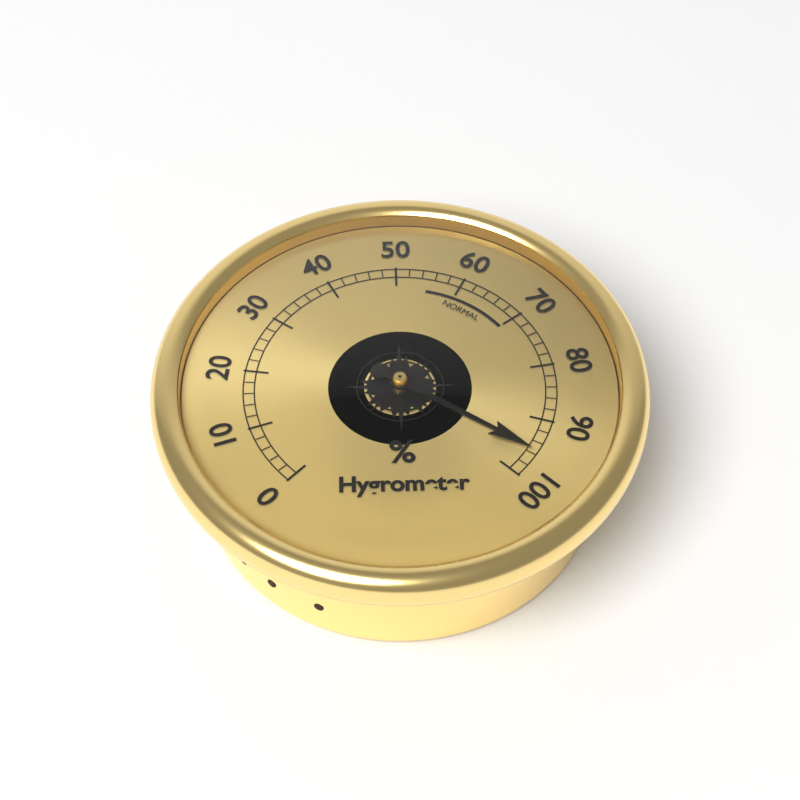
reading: 96 %
